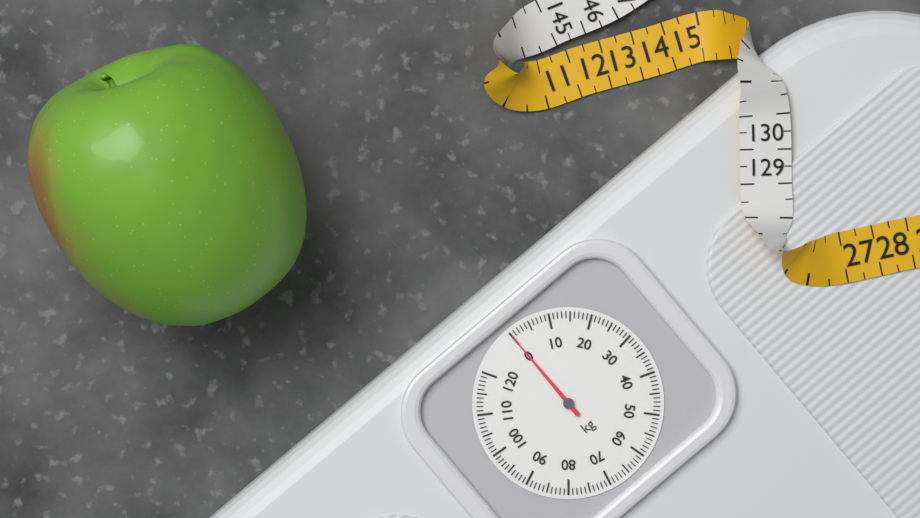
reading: 0 kg
